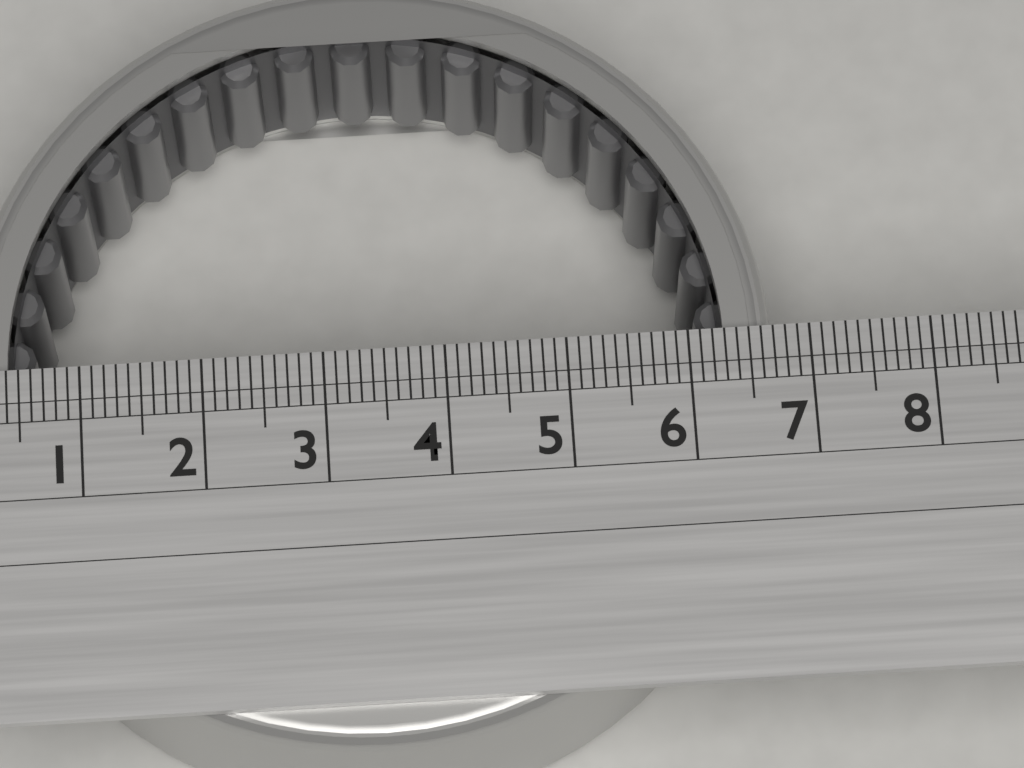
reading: 6.7 (no unit)
